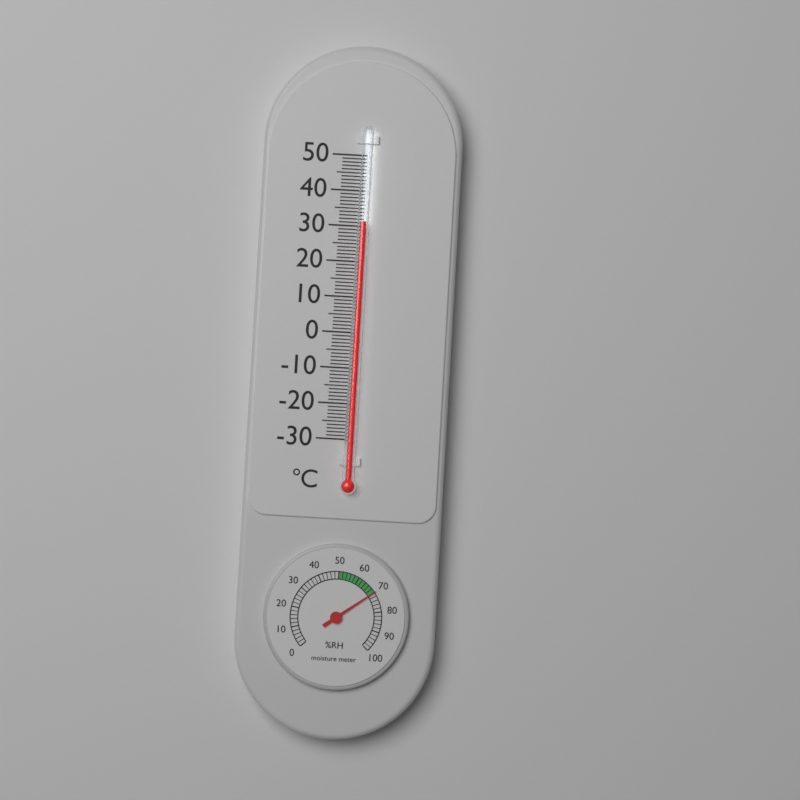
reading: 31 °C
